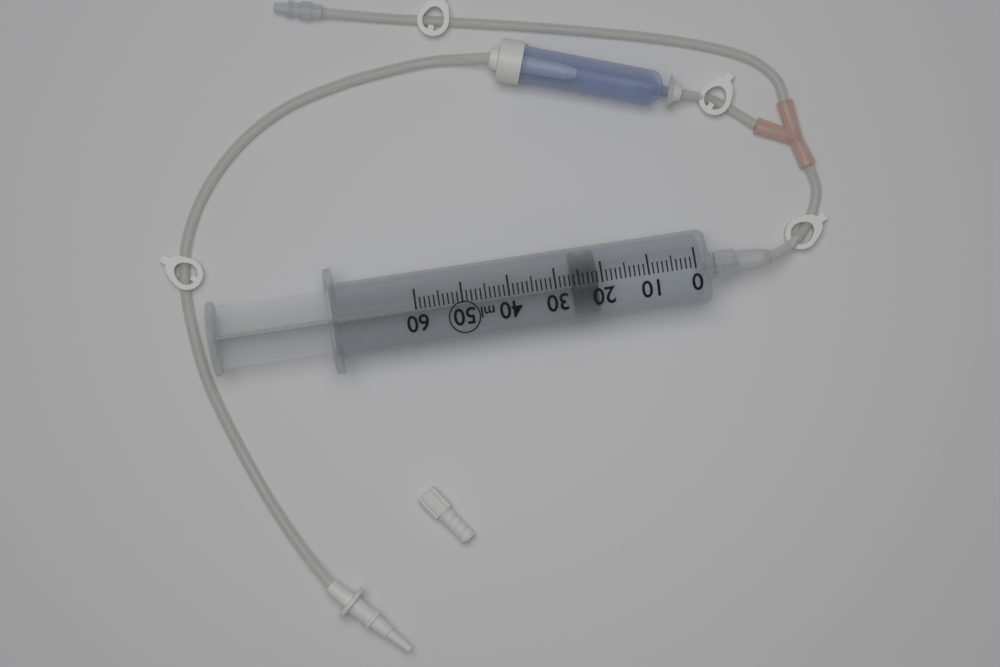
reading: 21 ml
